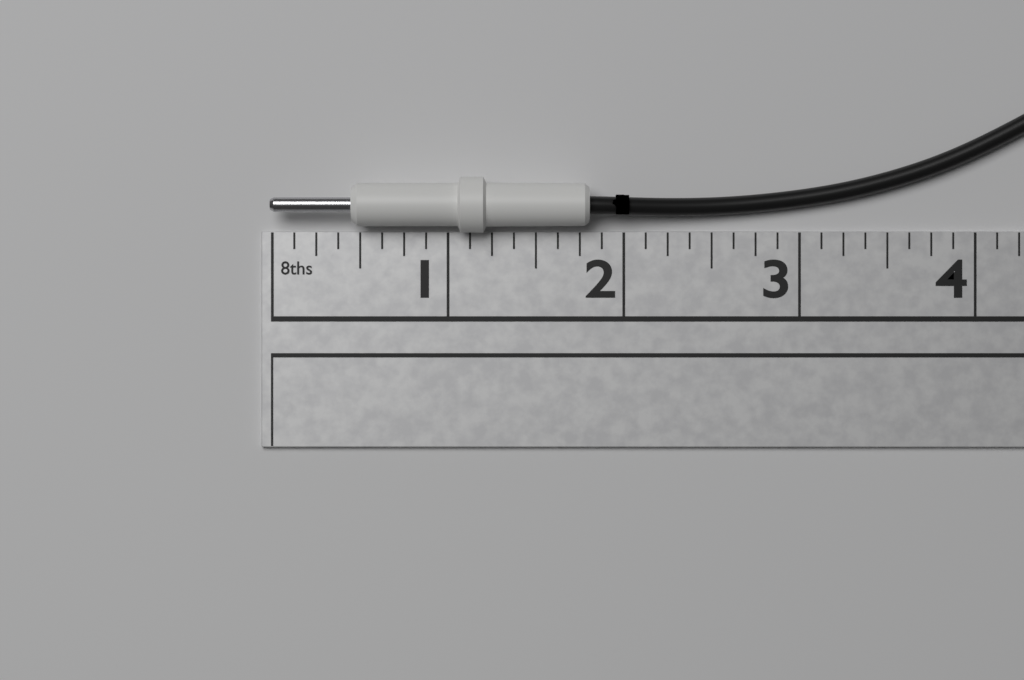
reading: 1.800 in
